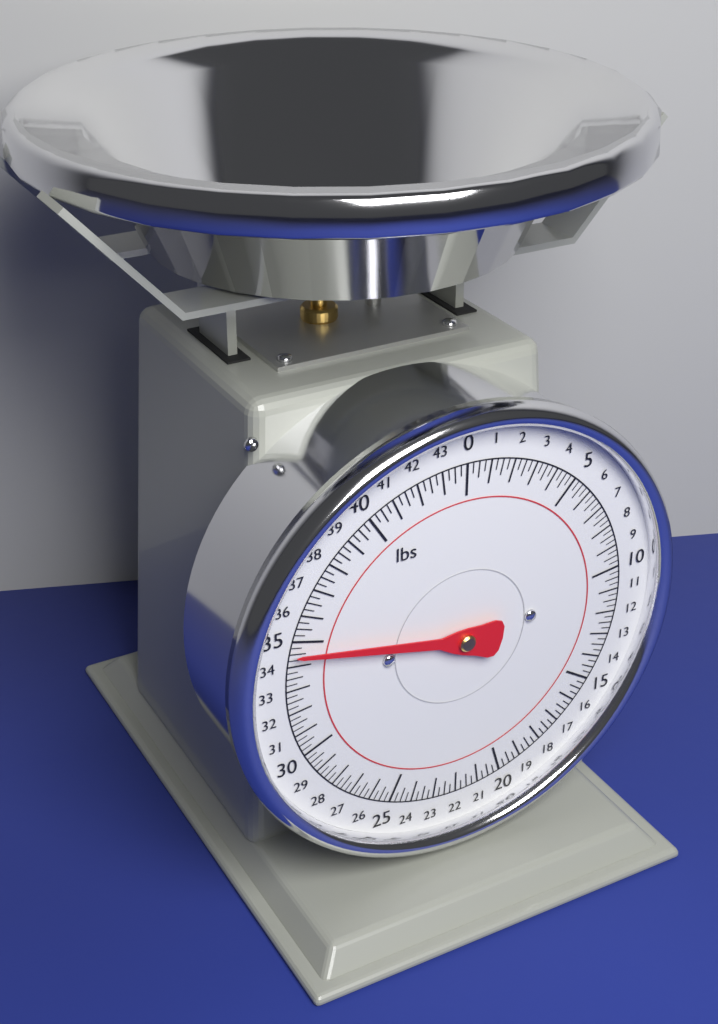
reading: 34.50 lbs
